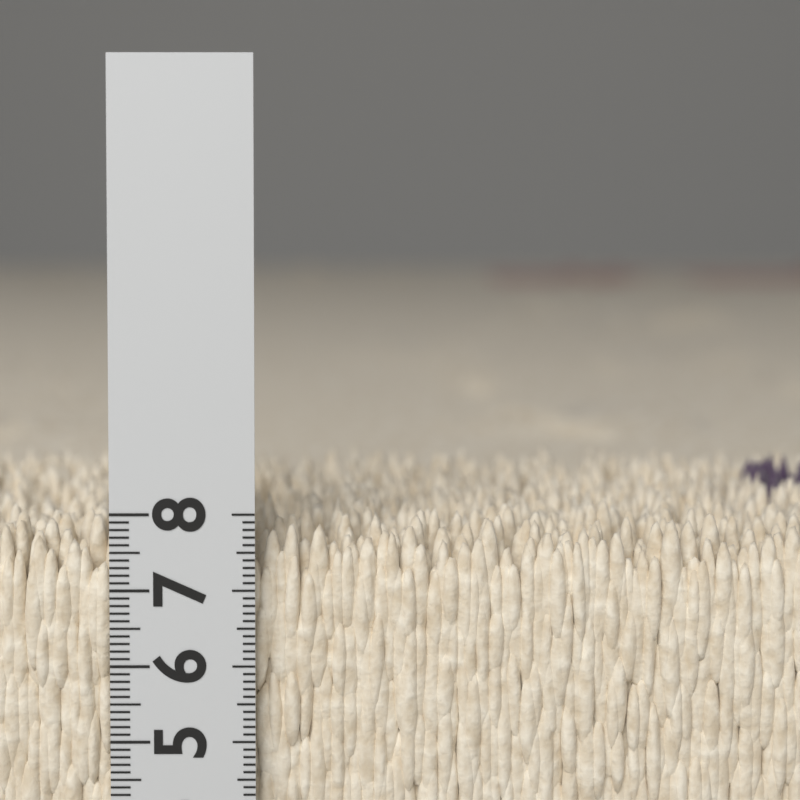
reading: 7.9 cm
